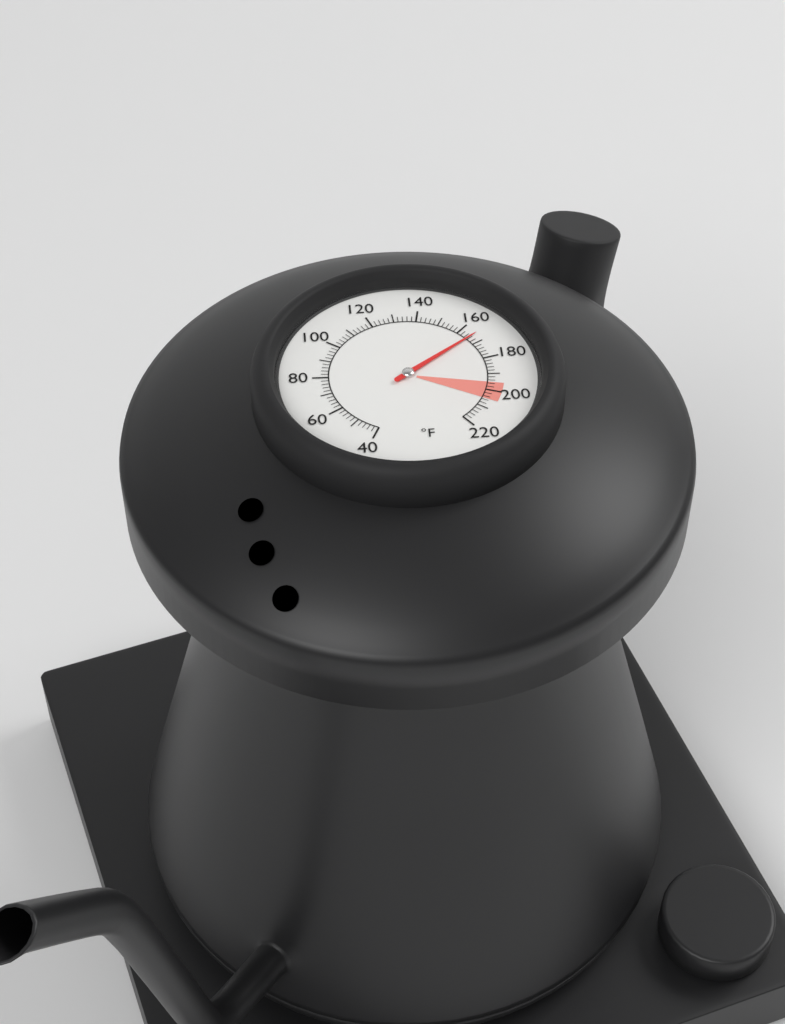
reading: 166 °F
